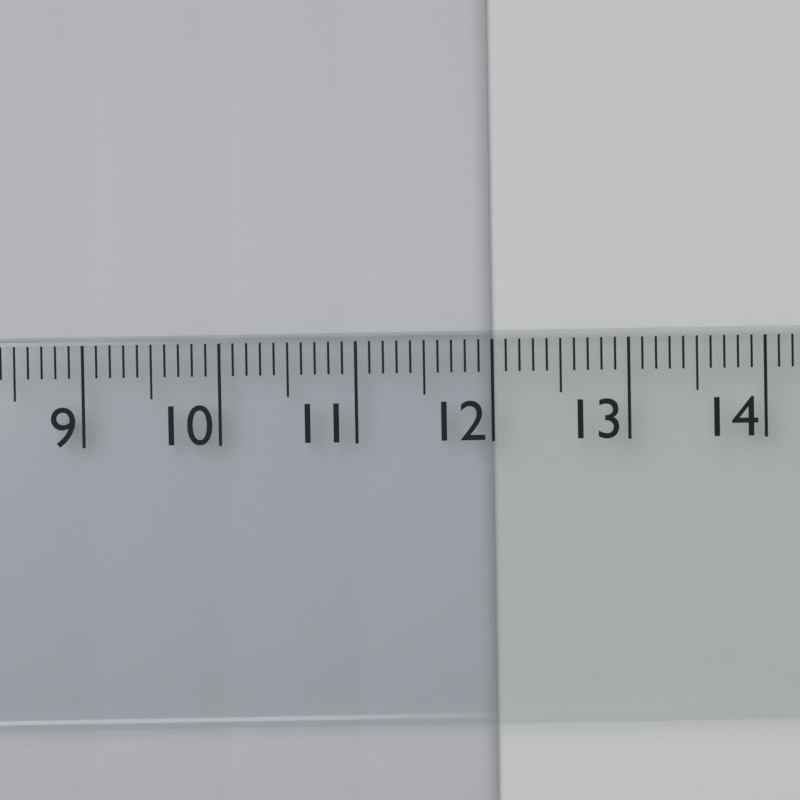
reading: 12.0 cm
